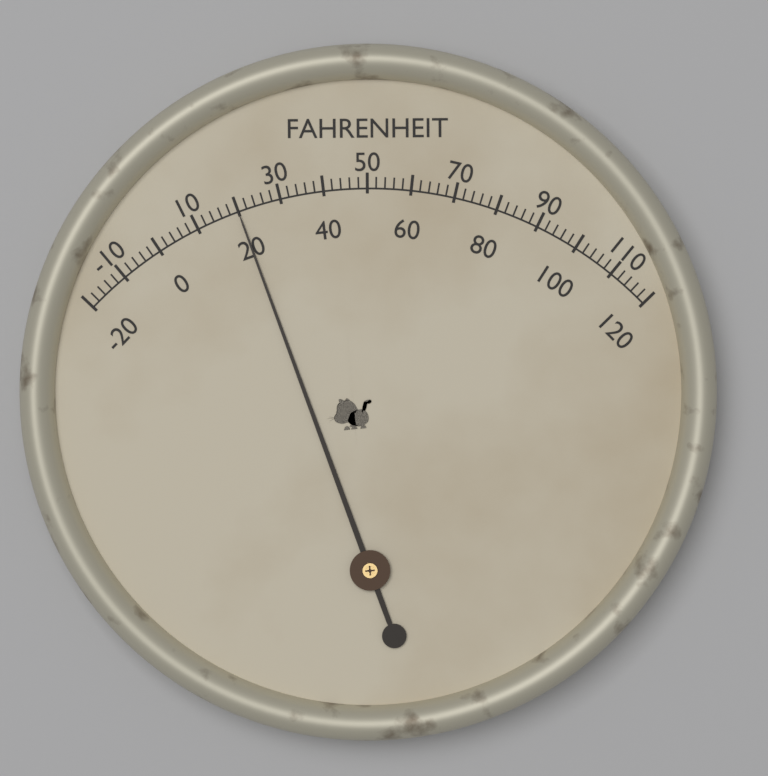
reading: 20 °F
